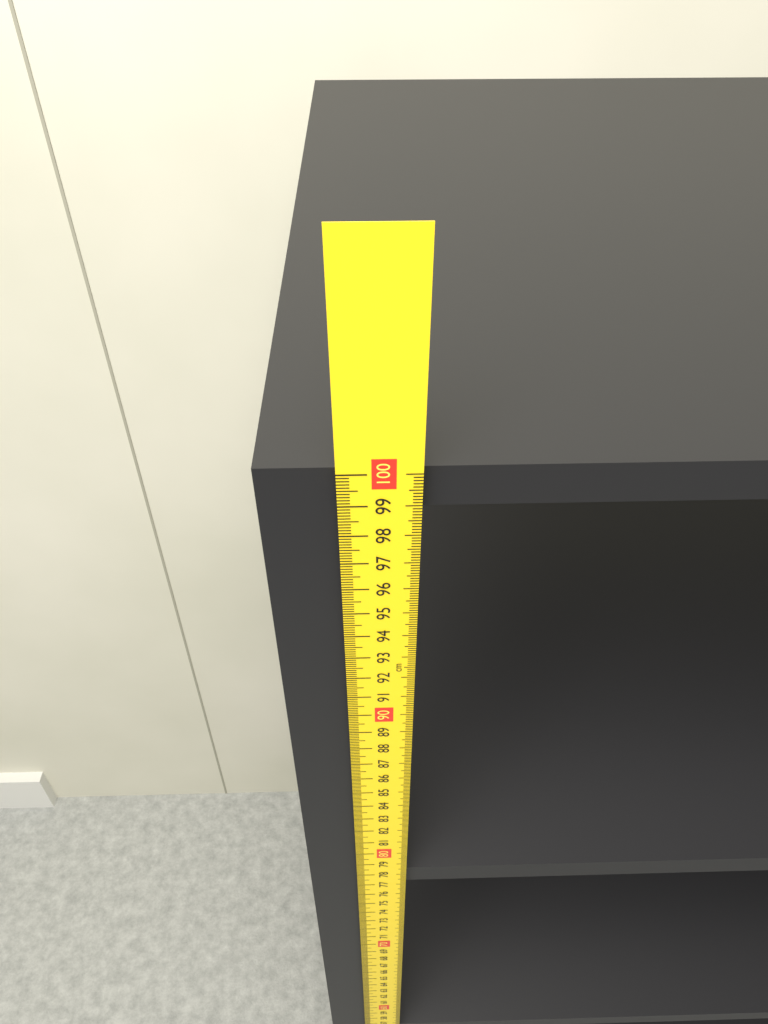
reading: 99.9 cm
